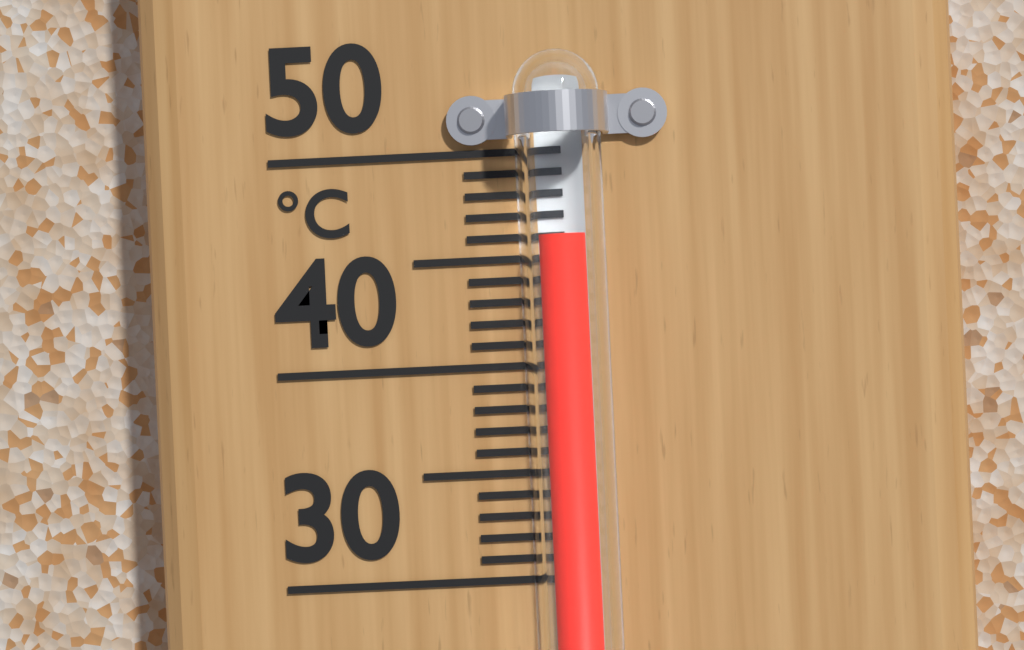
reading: 46 °C
